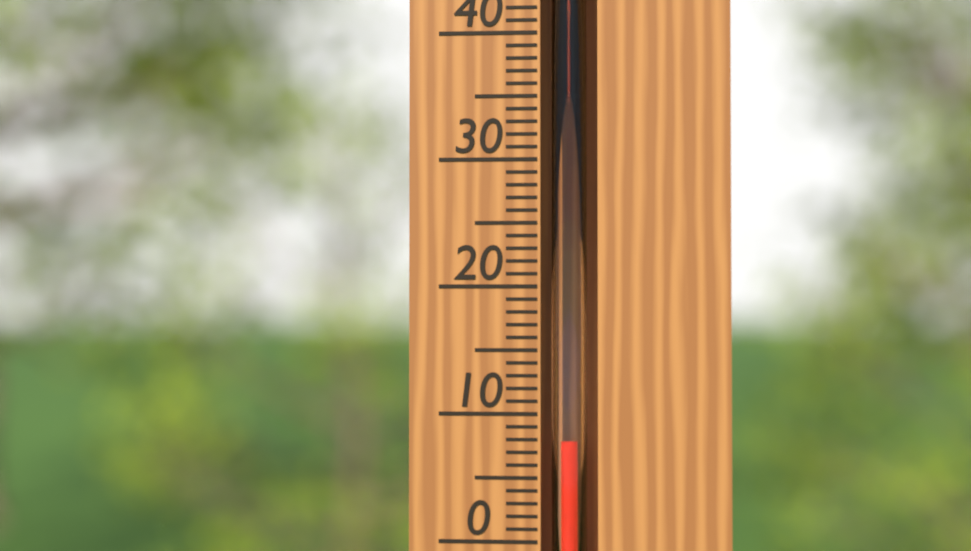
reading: 8 °C
